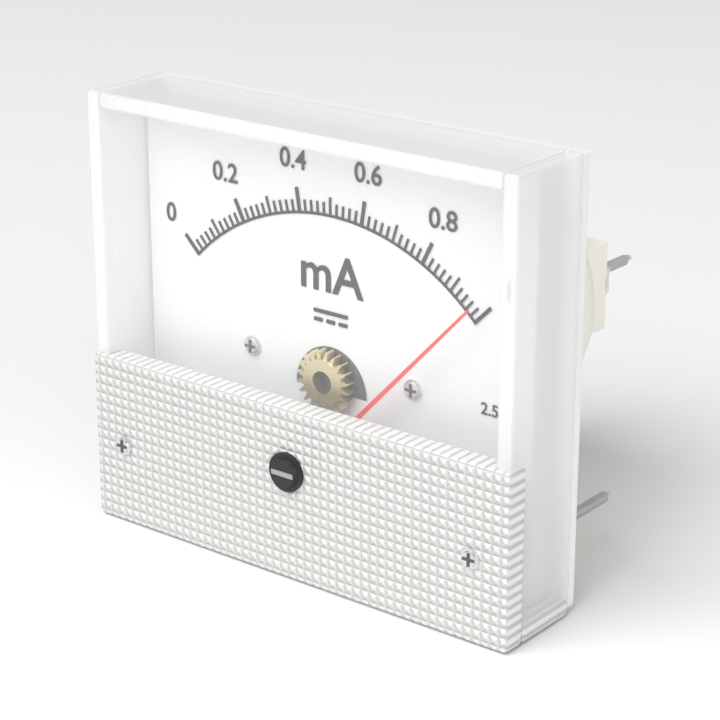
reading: 0.98 mA
